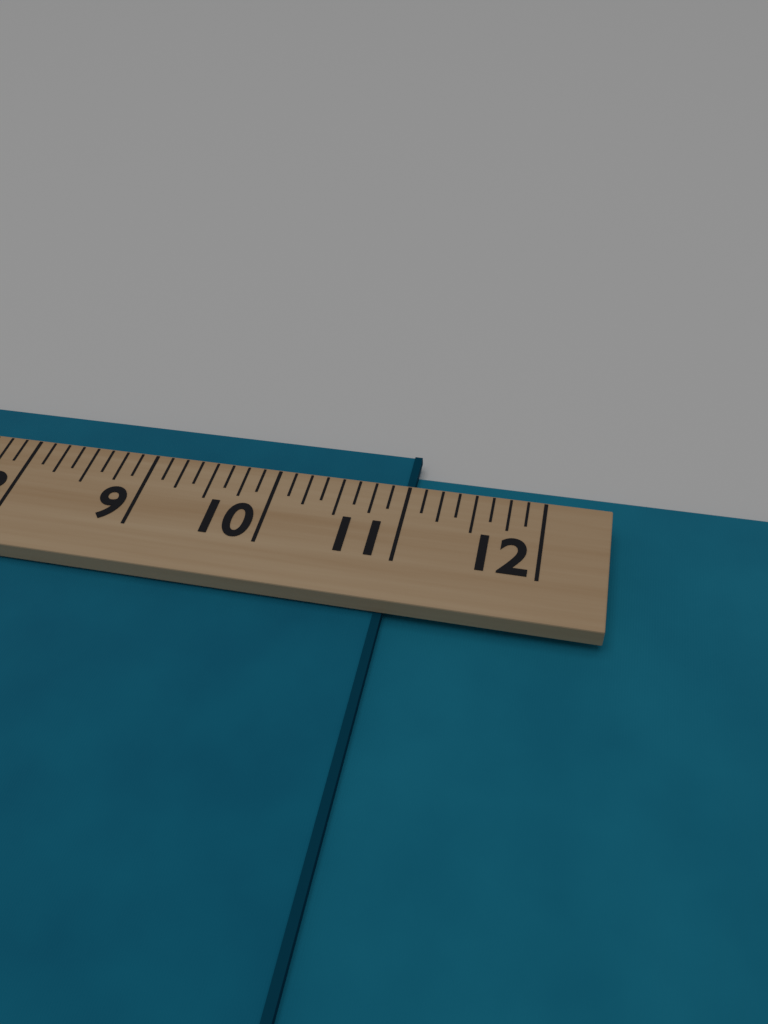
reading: 11.000 (no unit)
